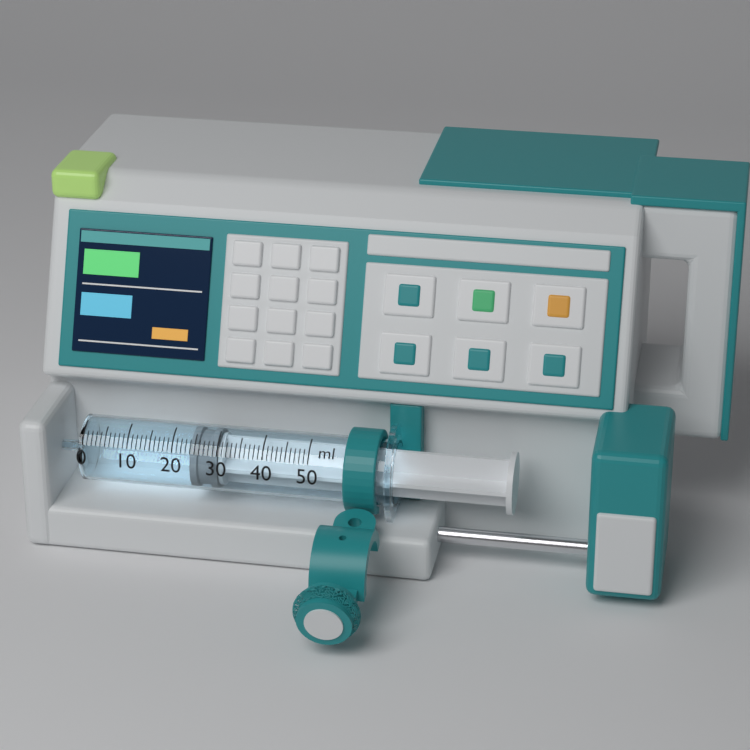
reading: 24 ml
